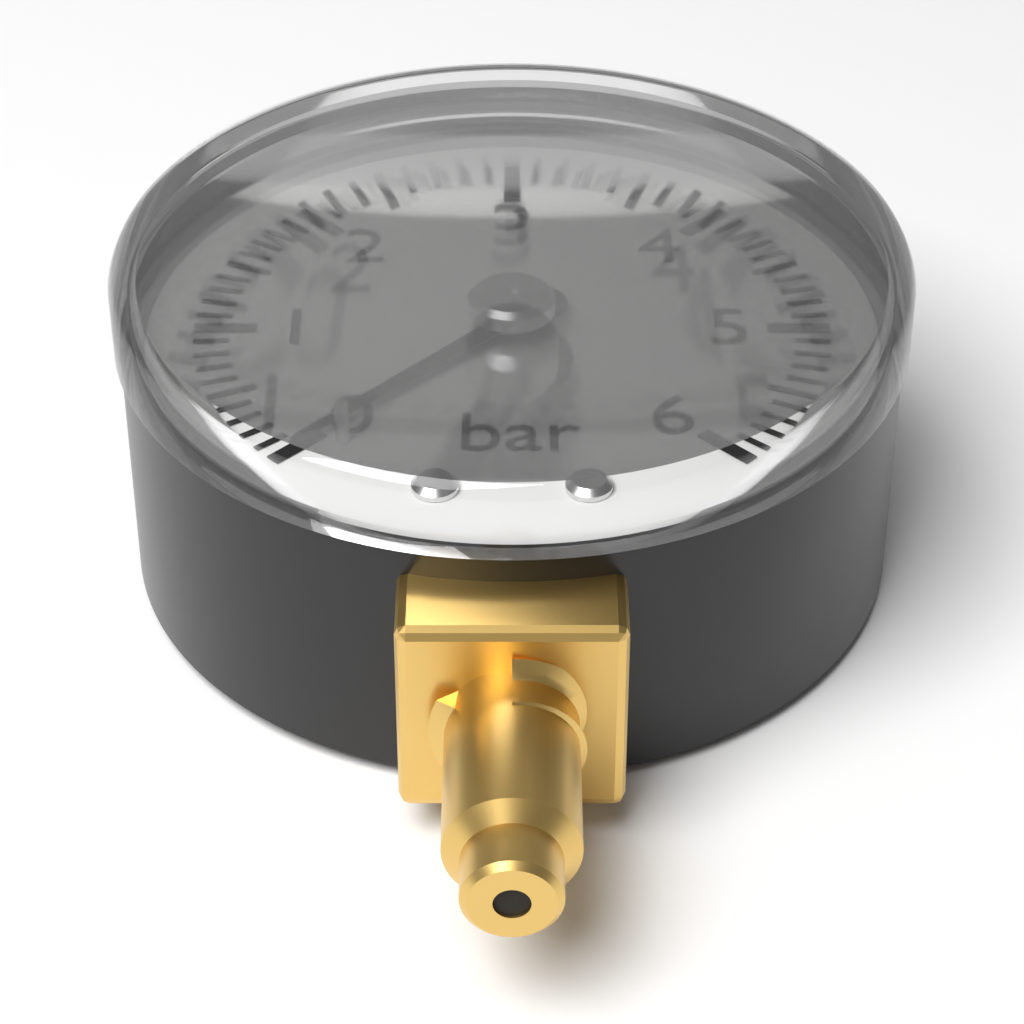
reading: 0.0 bar
